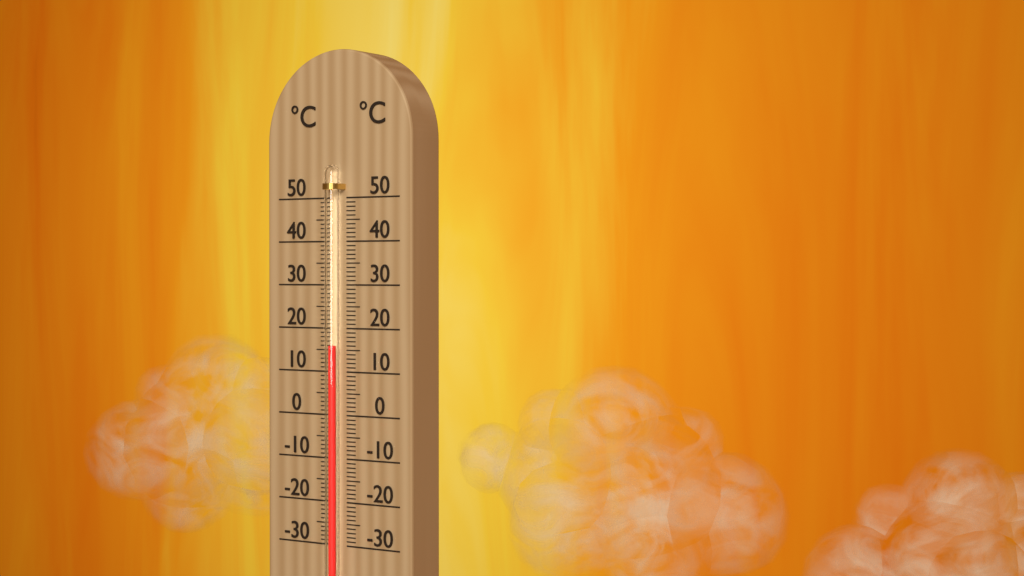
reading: 16 °C
